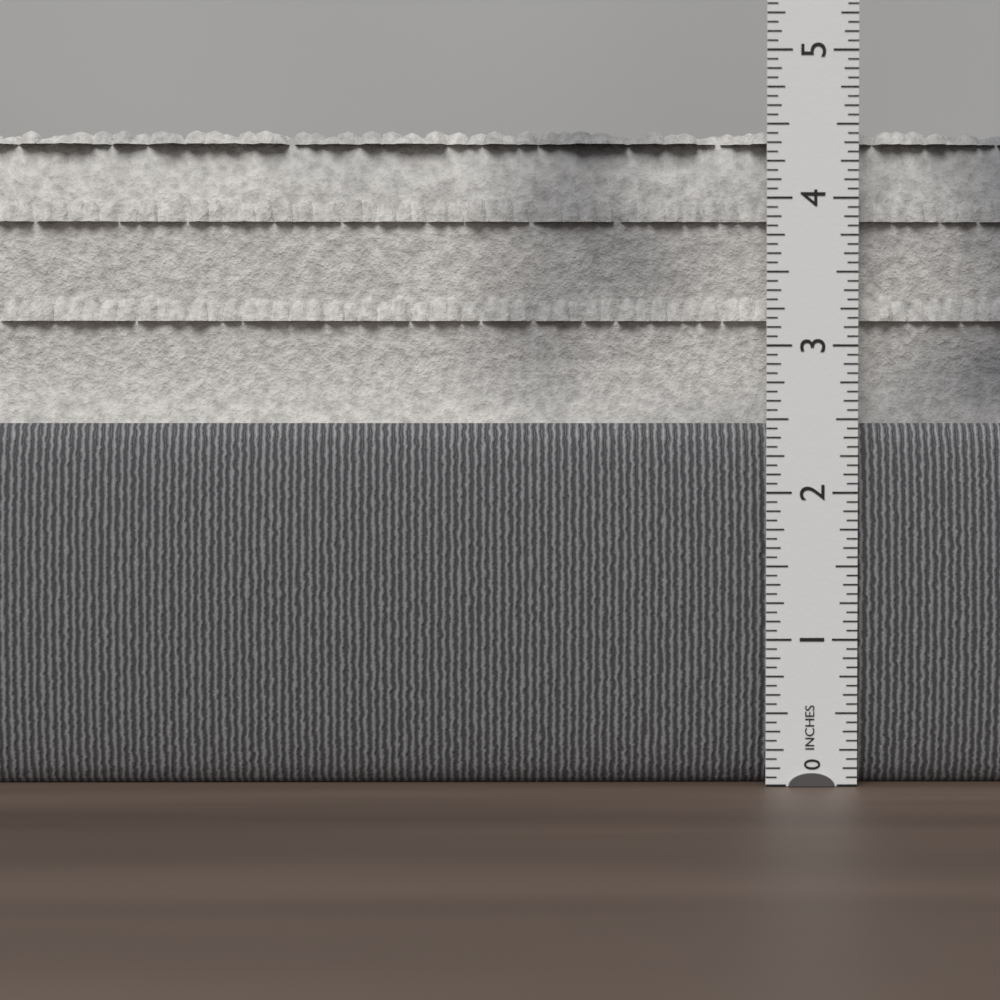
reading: 4.5000 in
